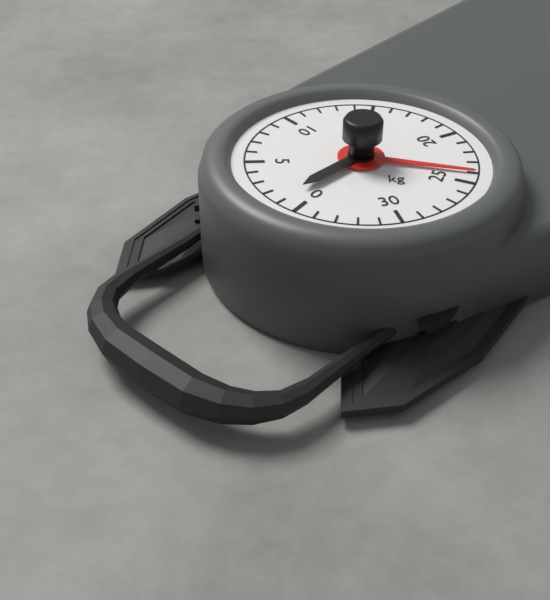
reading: 24 kg
